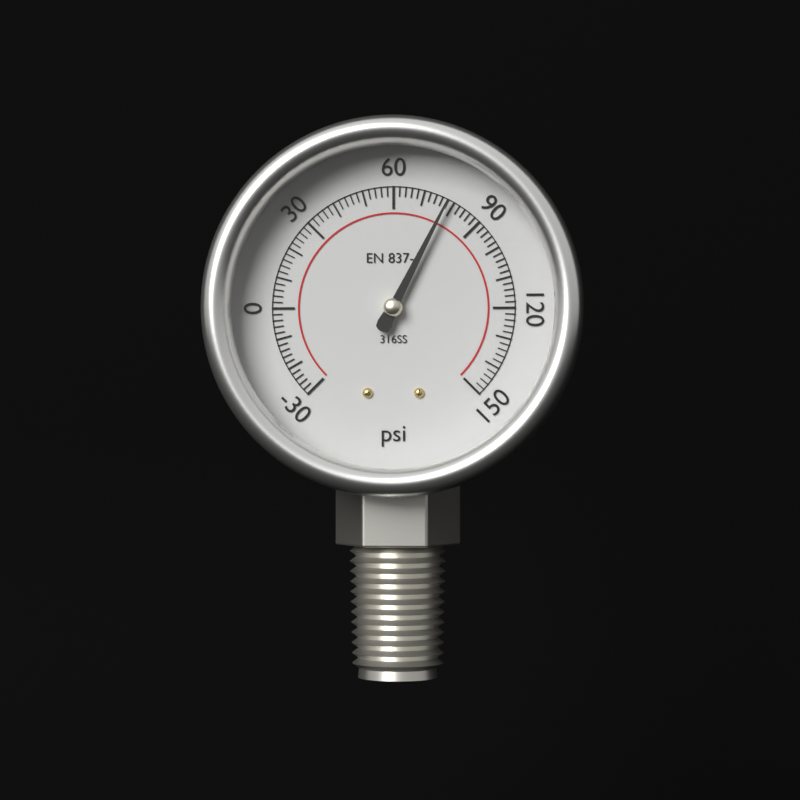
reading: 78 psi
